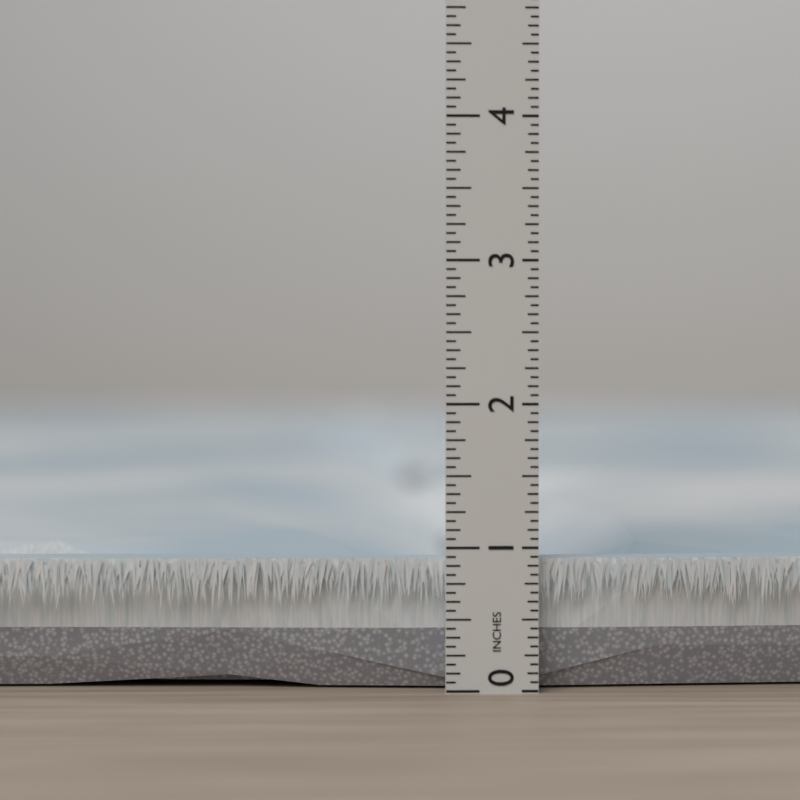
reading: 0.9375 in
